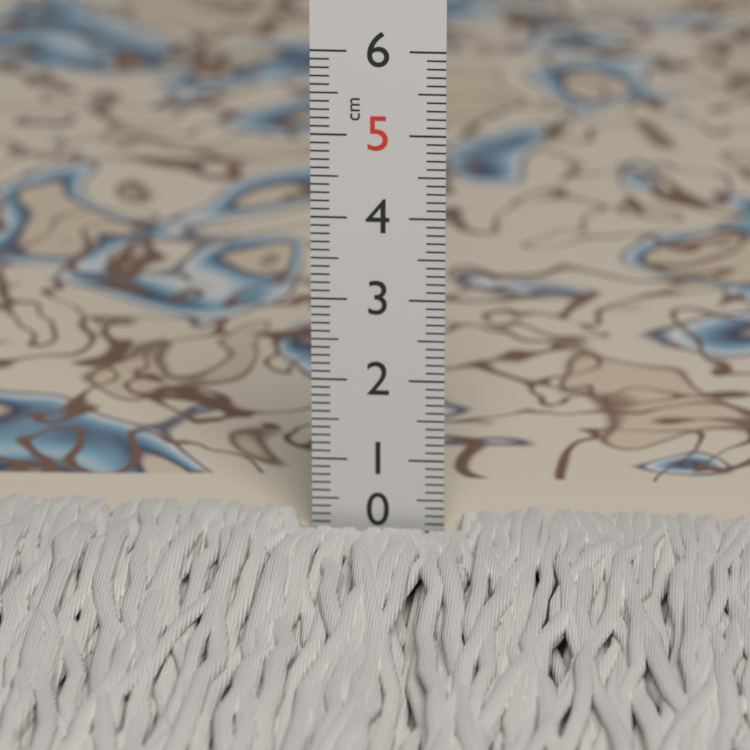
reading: 0.1 cm
